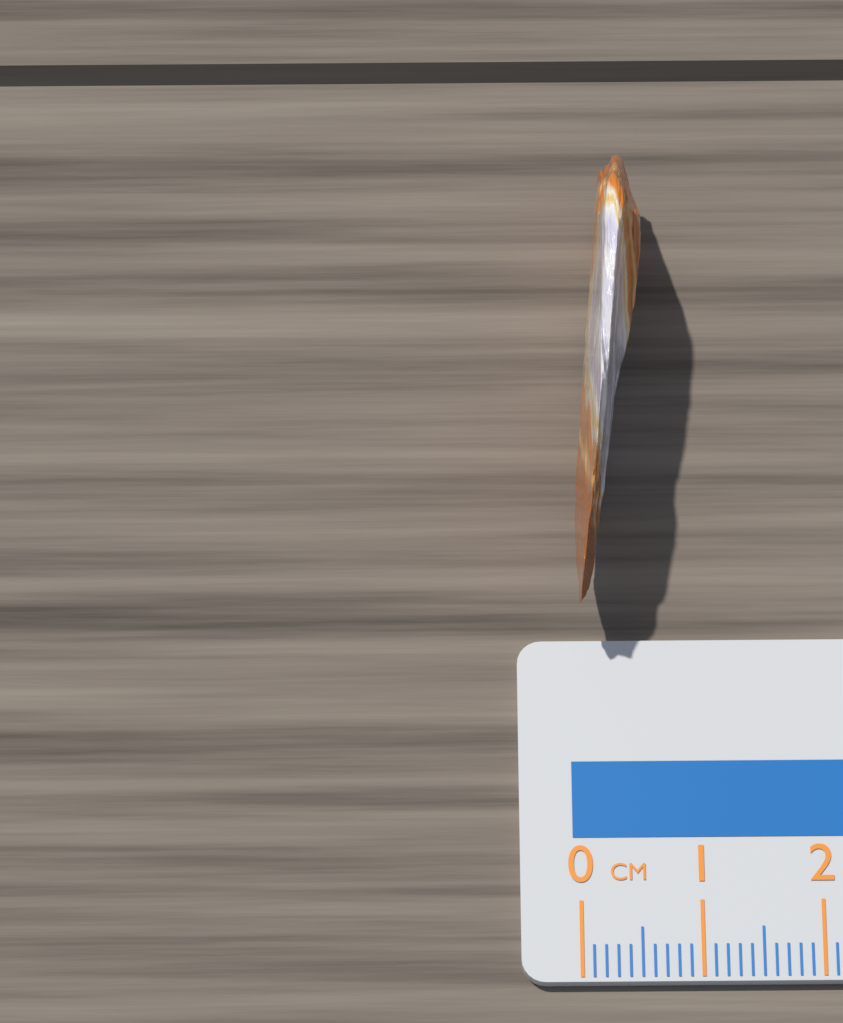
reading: 0.6 cm
